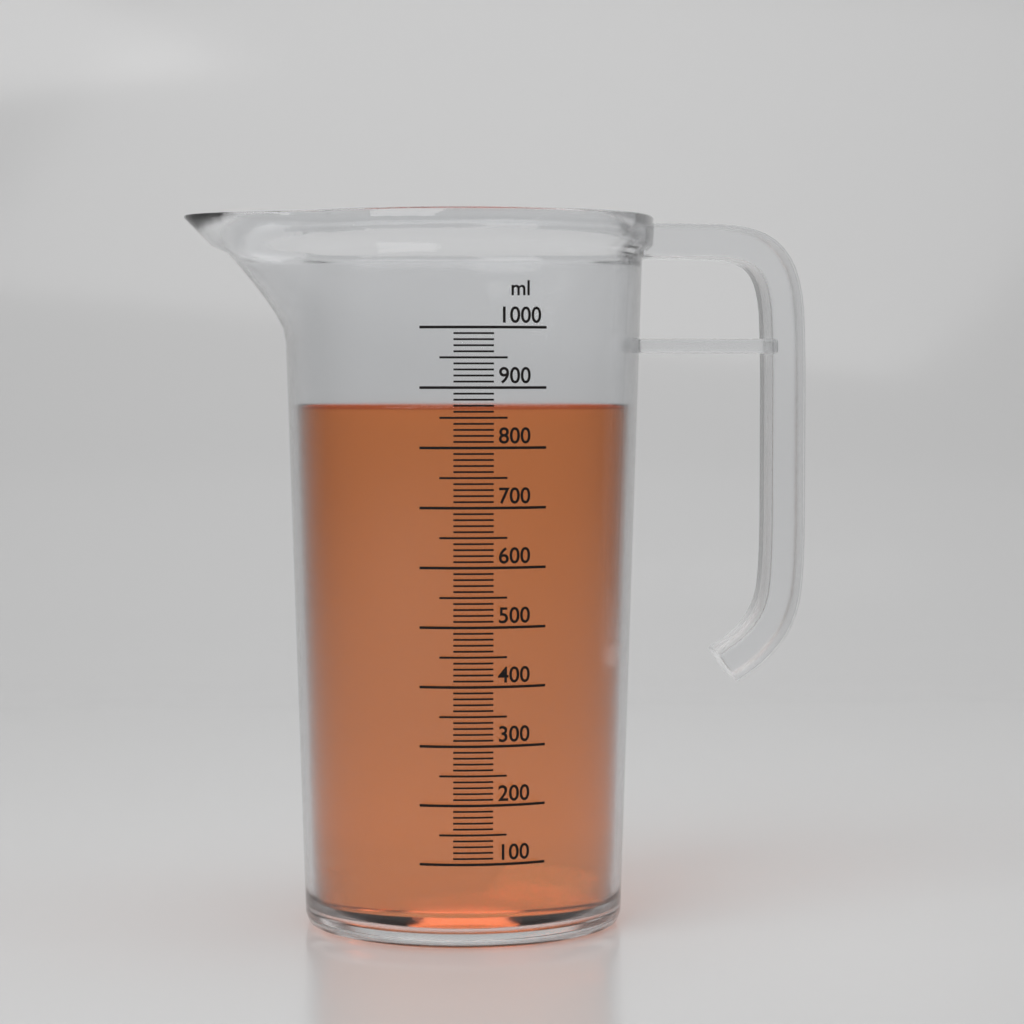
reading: 870 ml
